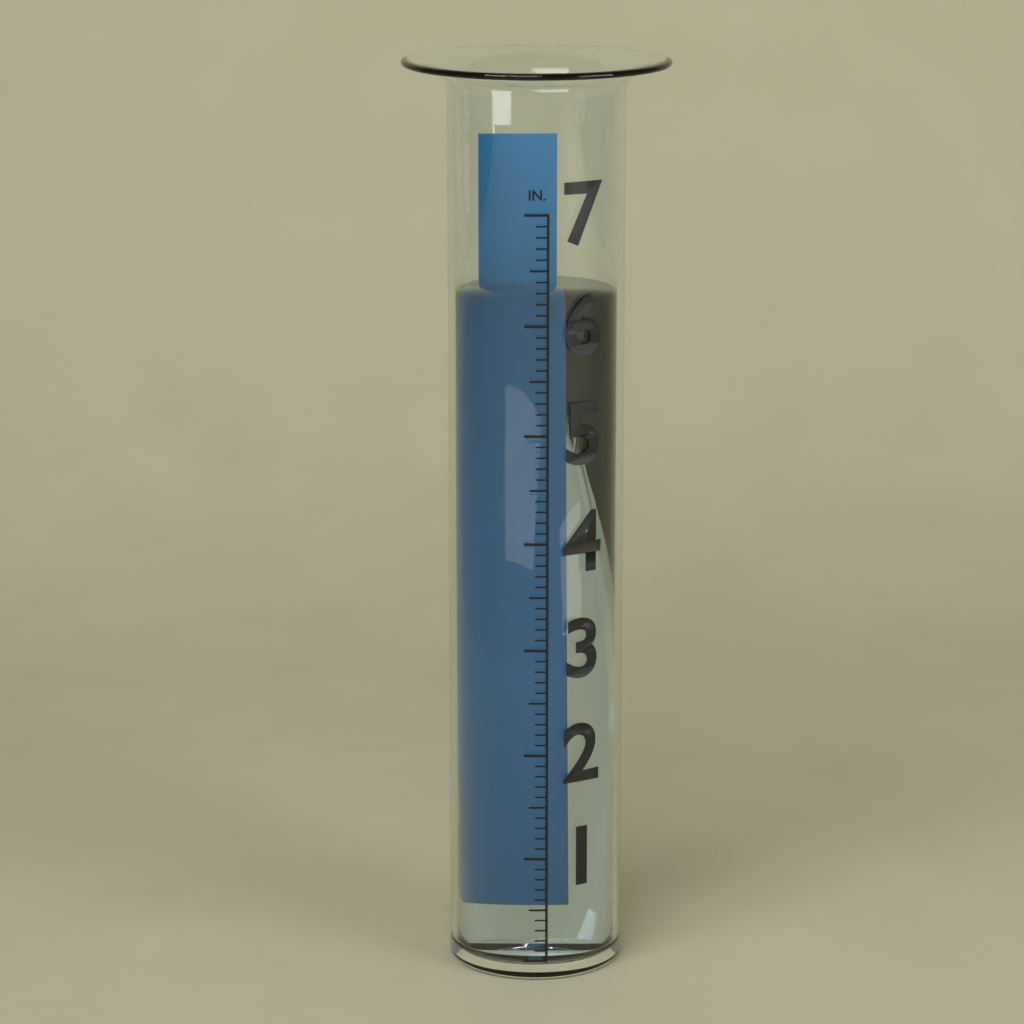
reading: 6.2 in
